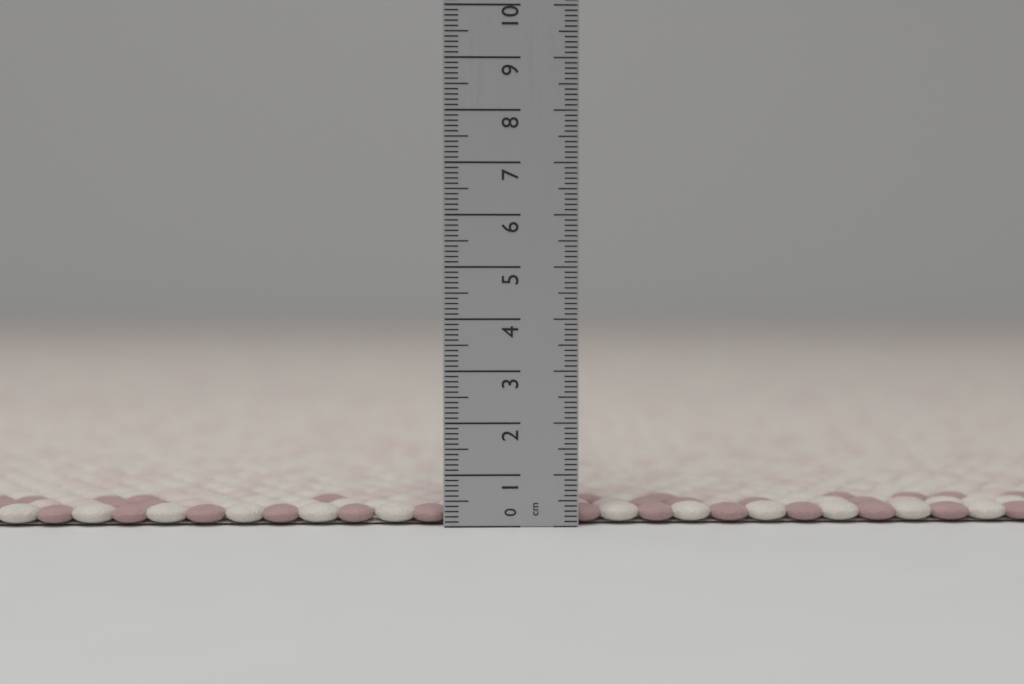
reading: 0.4 cm
